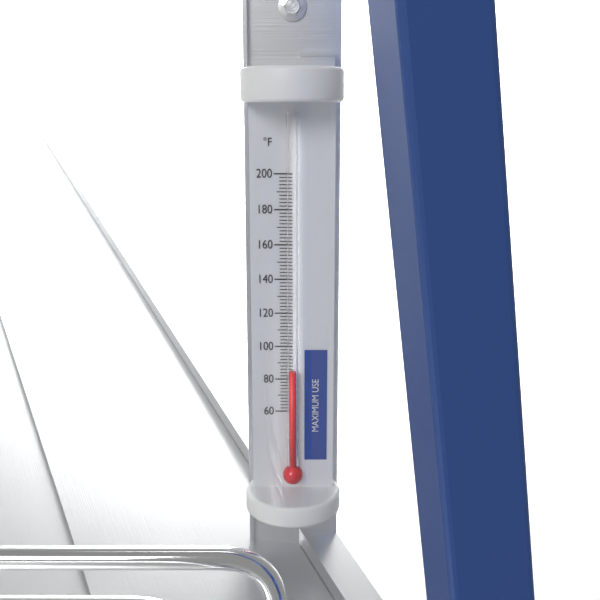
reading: 86 °F
